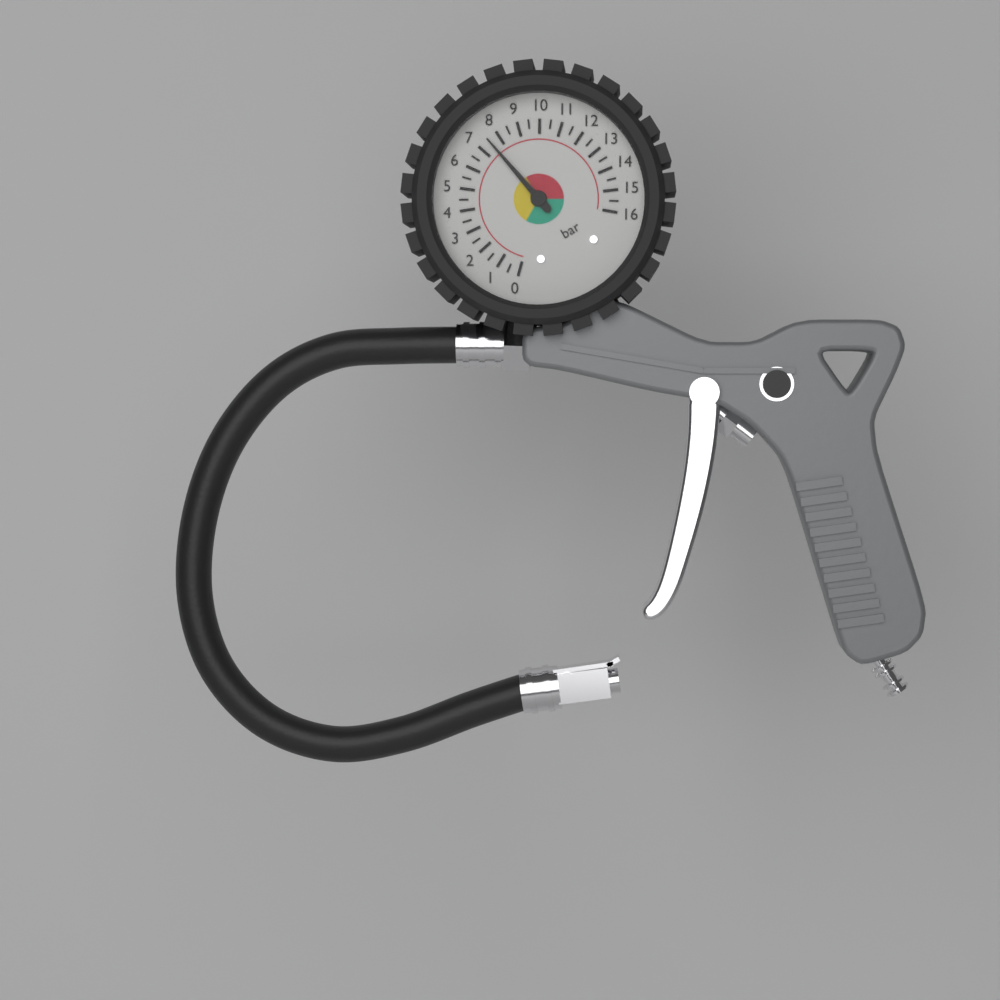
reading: 7.5 bar
